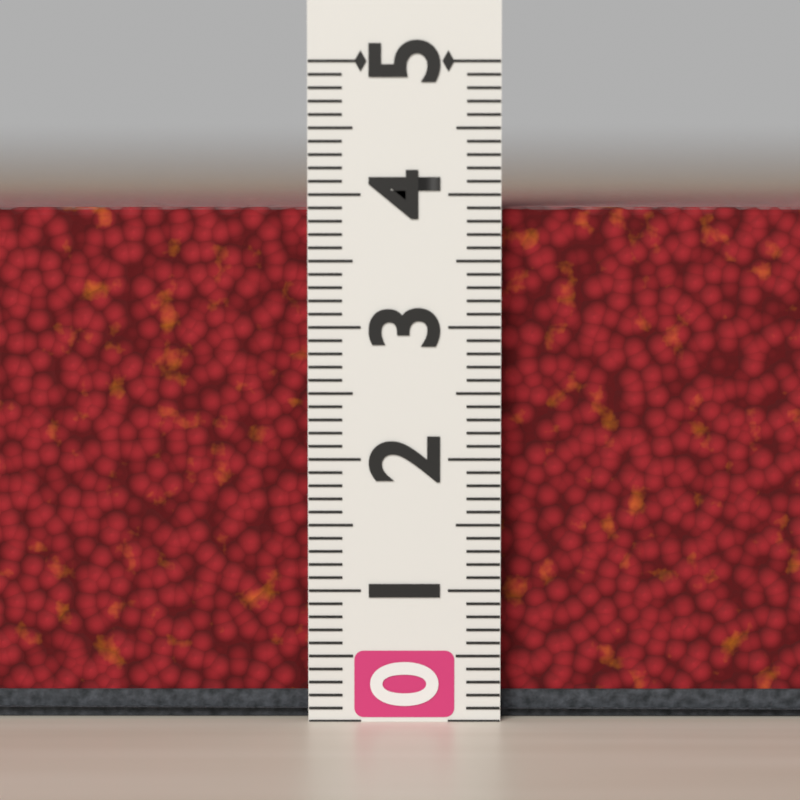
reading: 3.9 (no unit)
